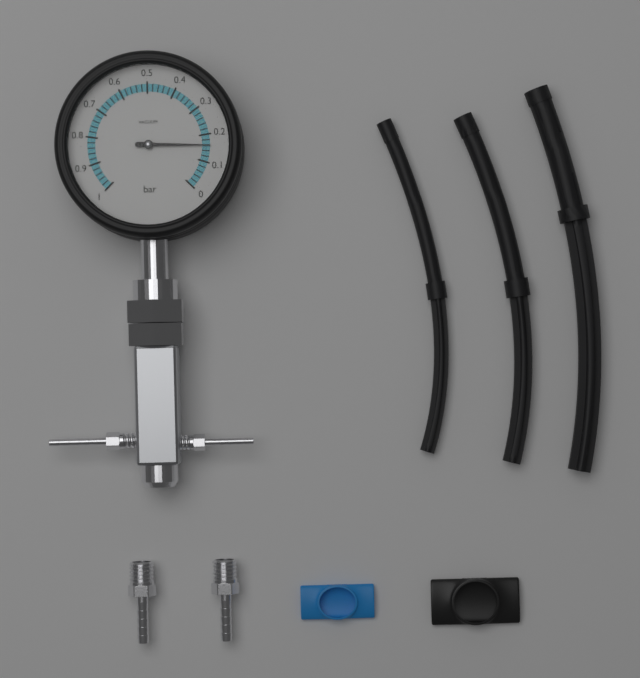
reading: 0.16 bar
